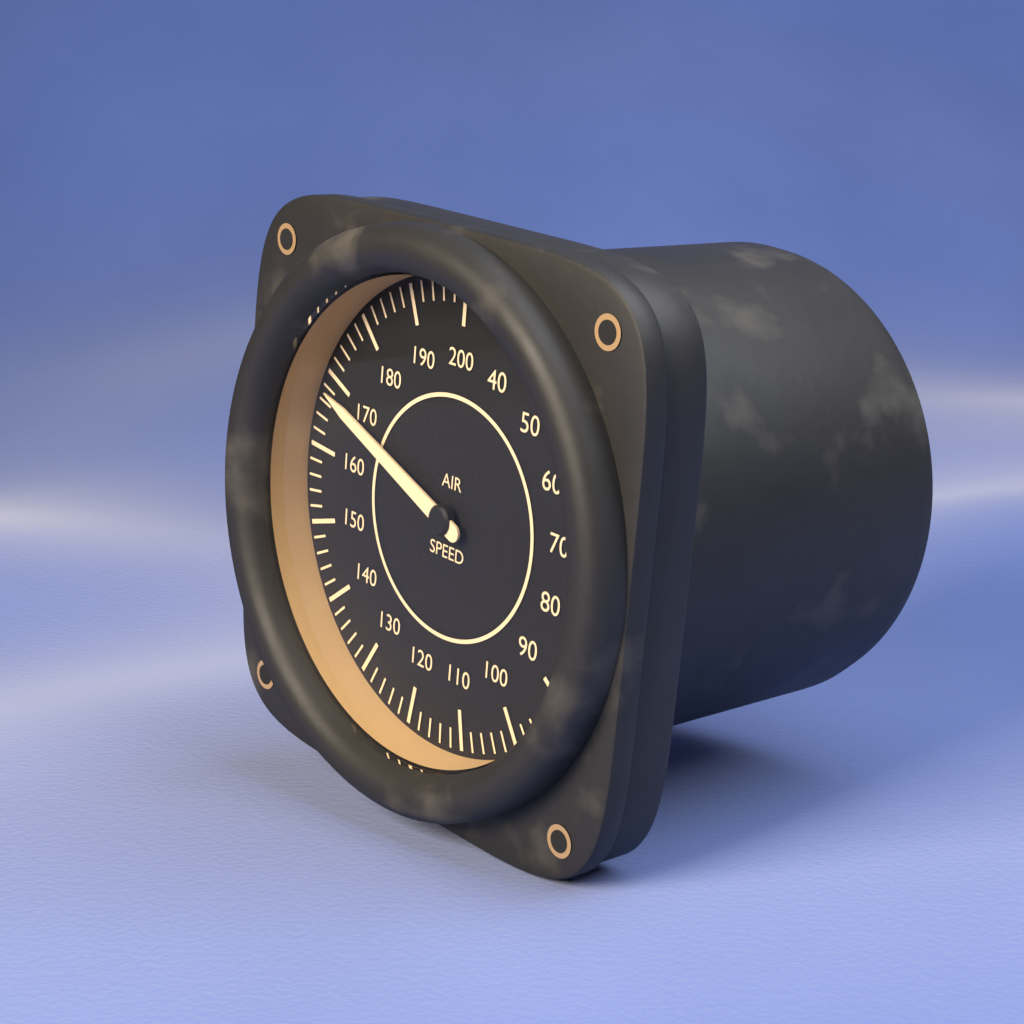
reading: 168 (no unit)
